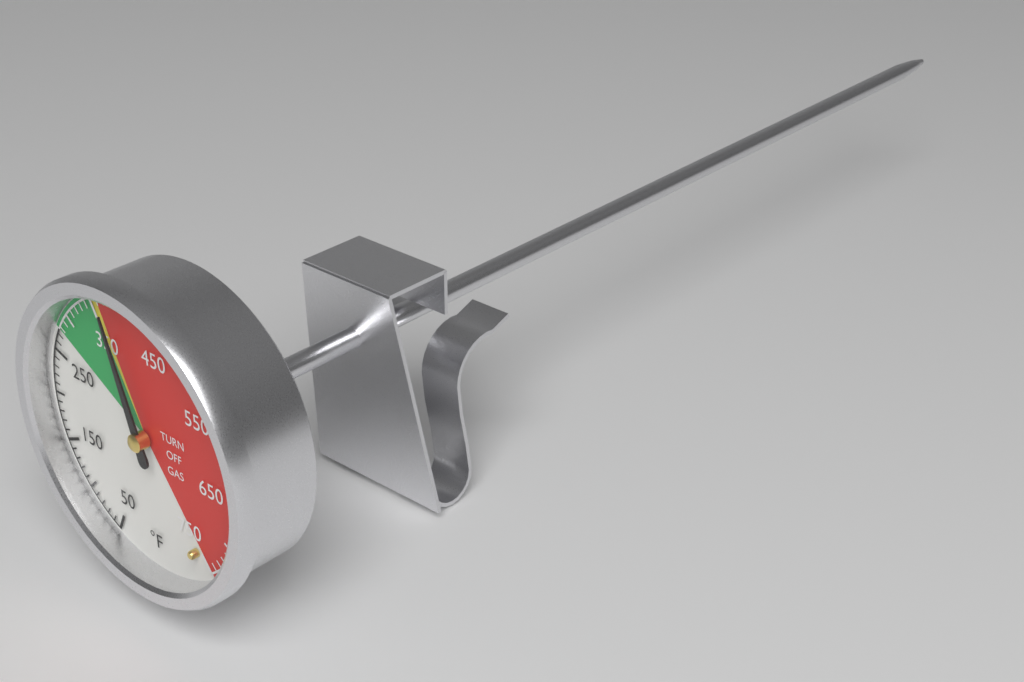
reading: 370 °F
